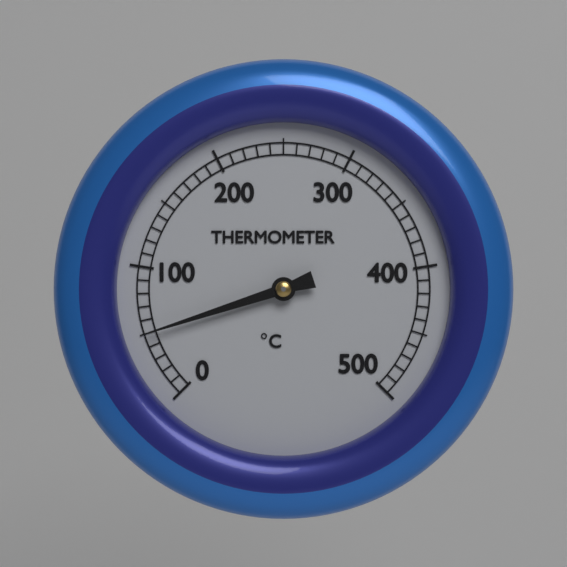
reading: 50 °C
